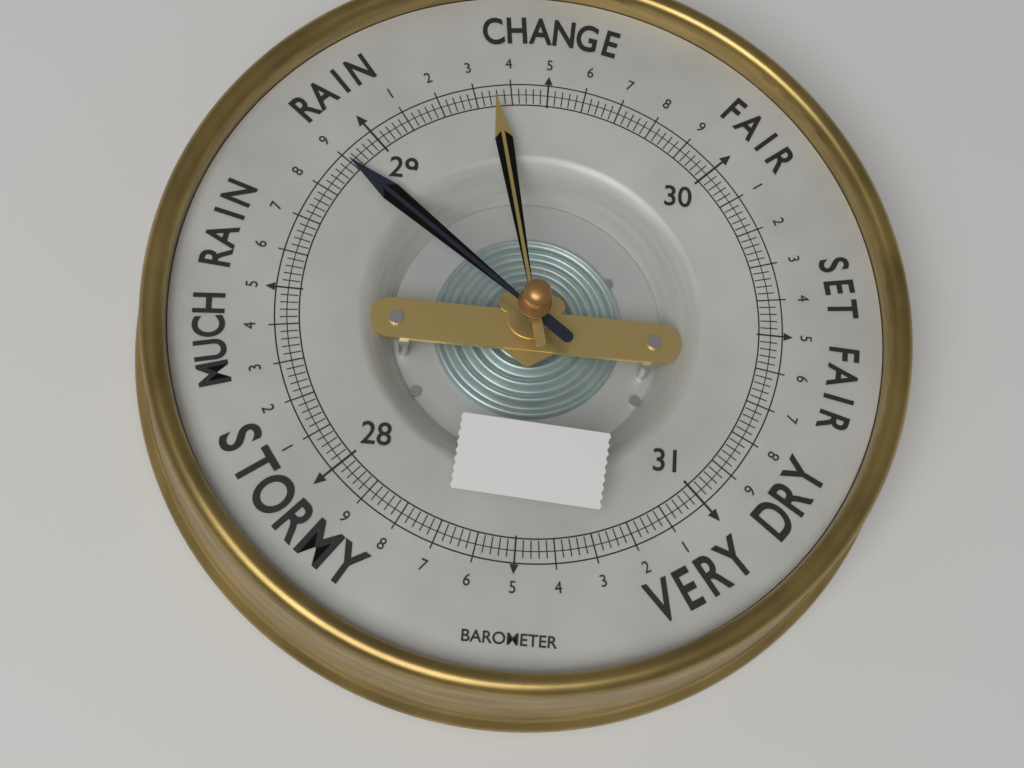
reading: 28.90 (no unit)
